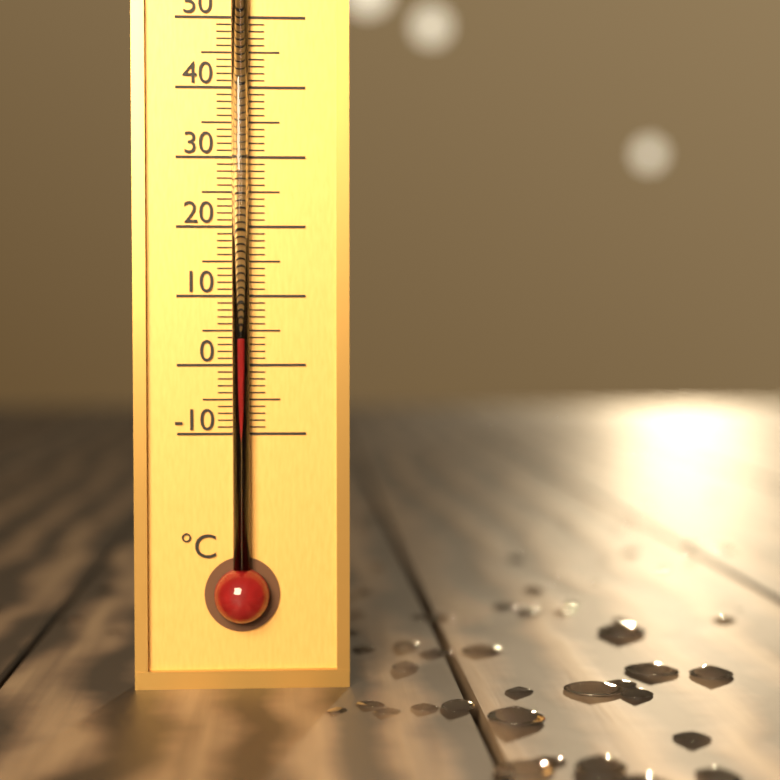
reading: 4 °C
